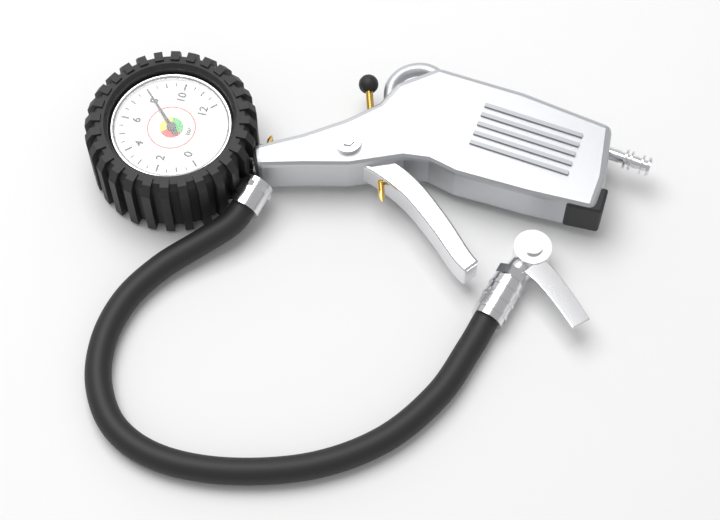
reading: 8.0 bar
